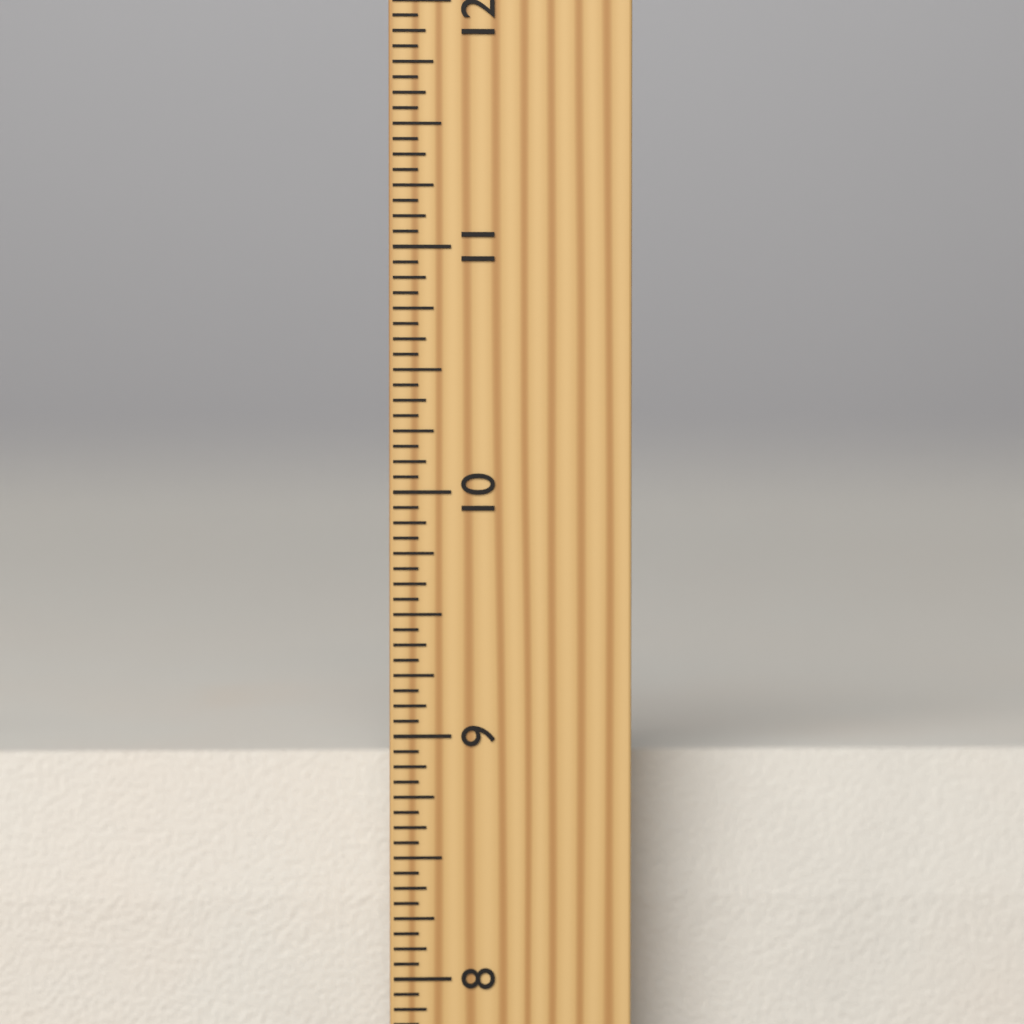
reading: 8.8750 inch
